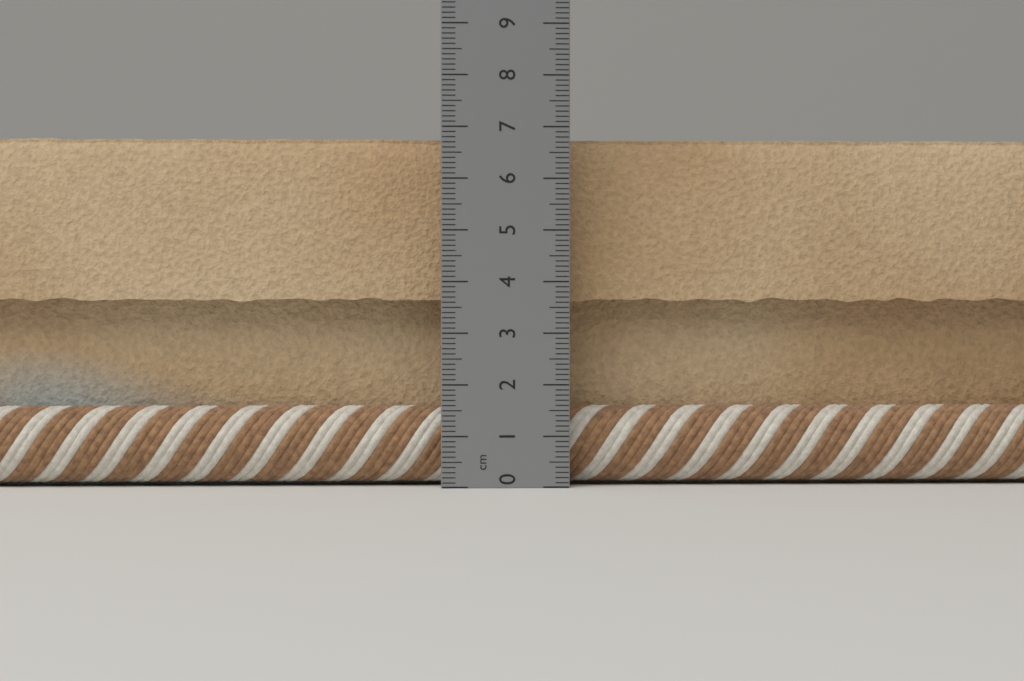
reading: 6.9 cm
